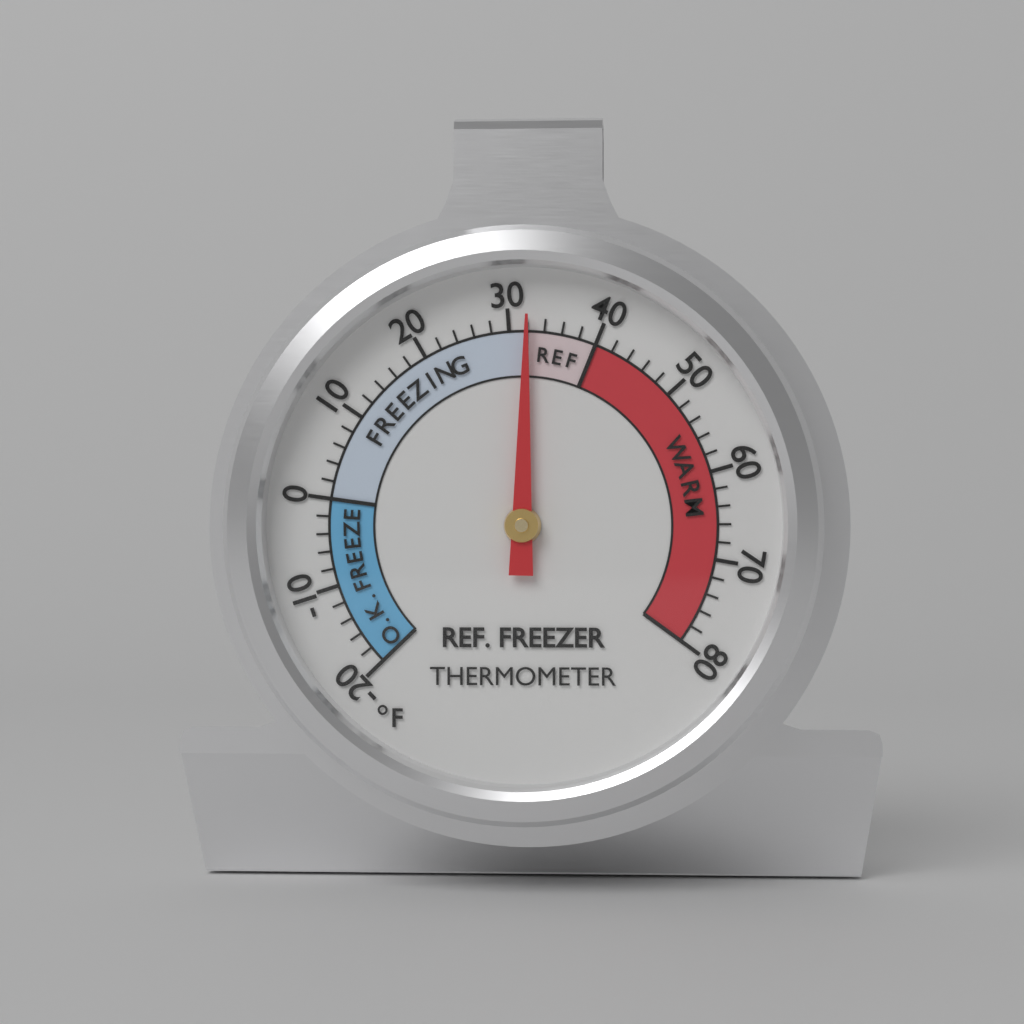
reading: 32 °F
